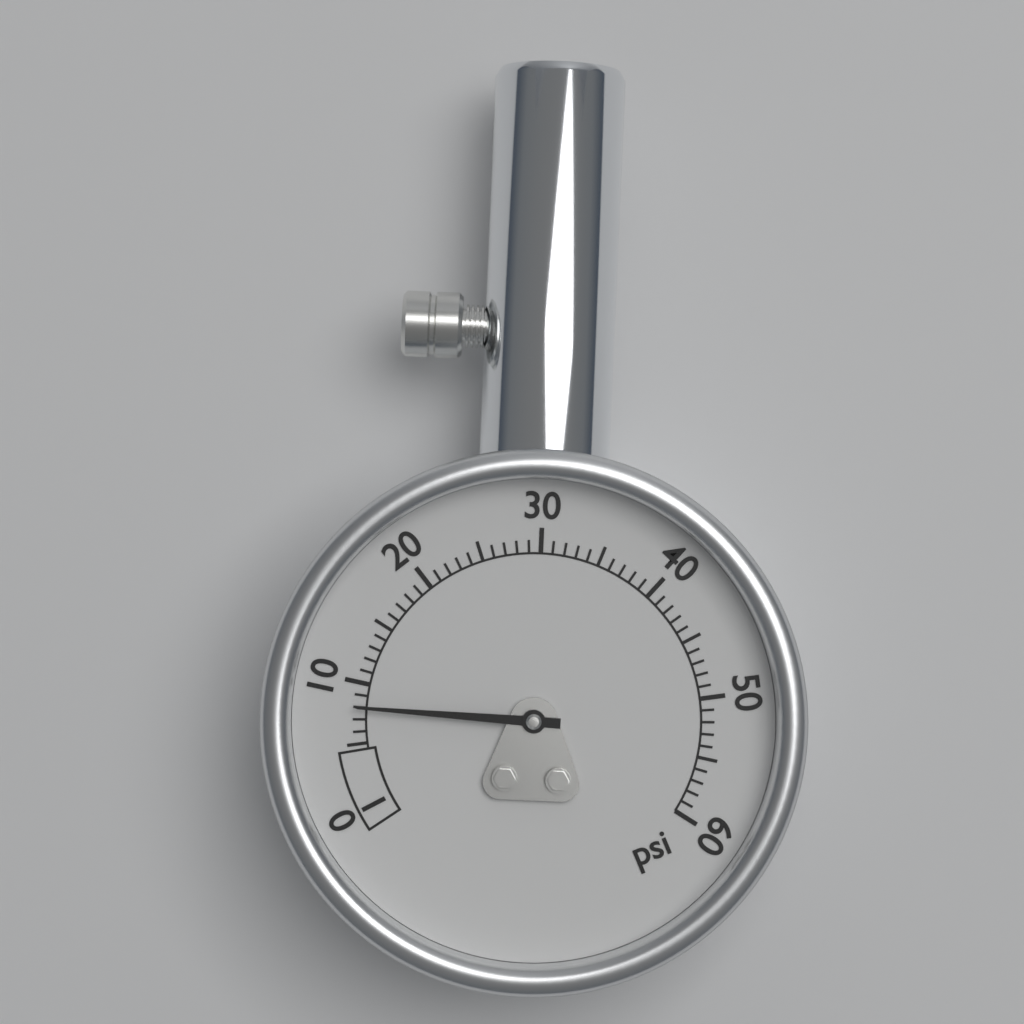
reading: 8 psi
